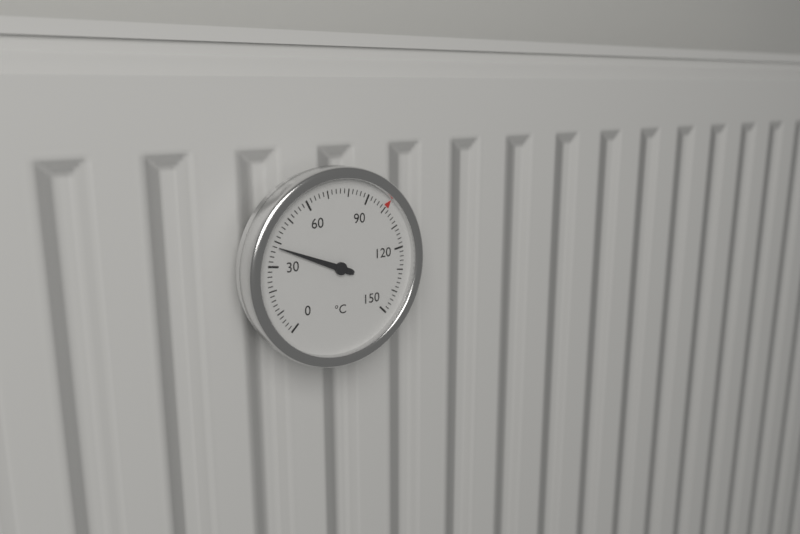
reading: 38 °C
